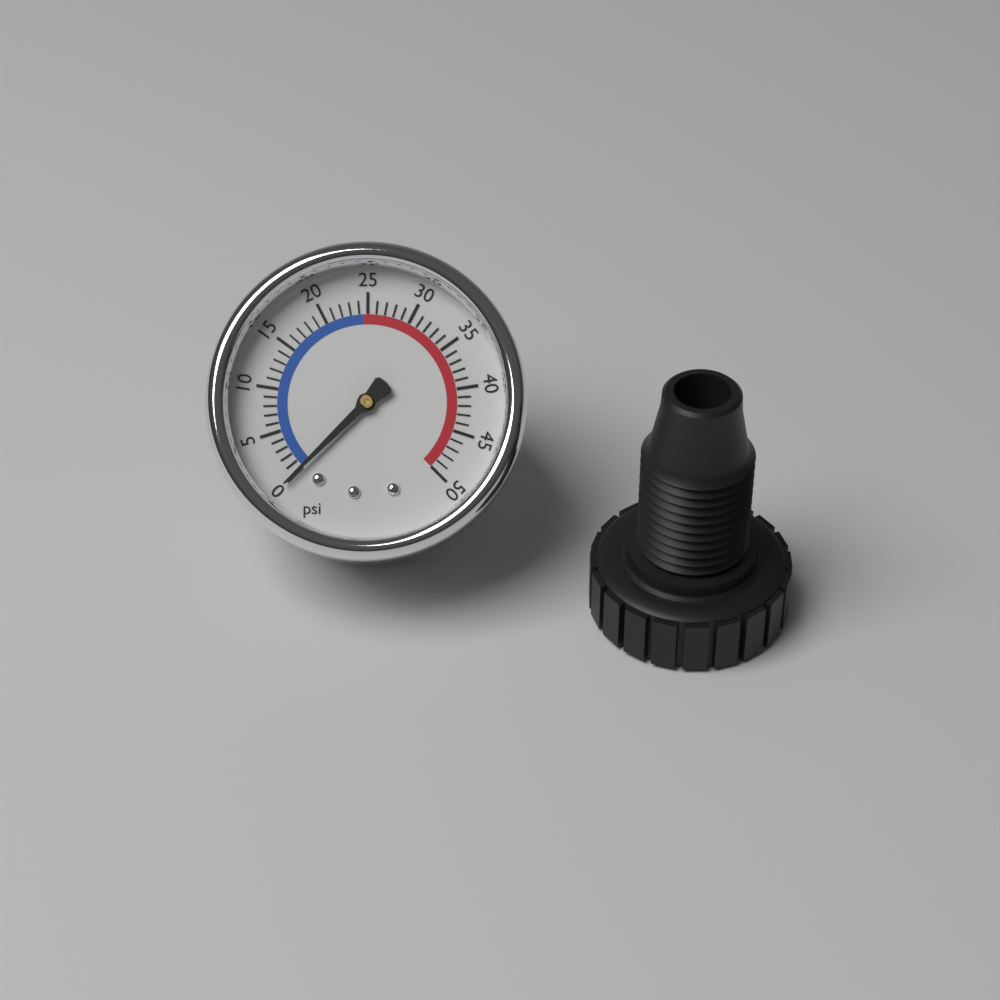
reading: 0 psi
